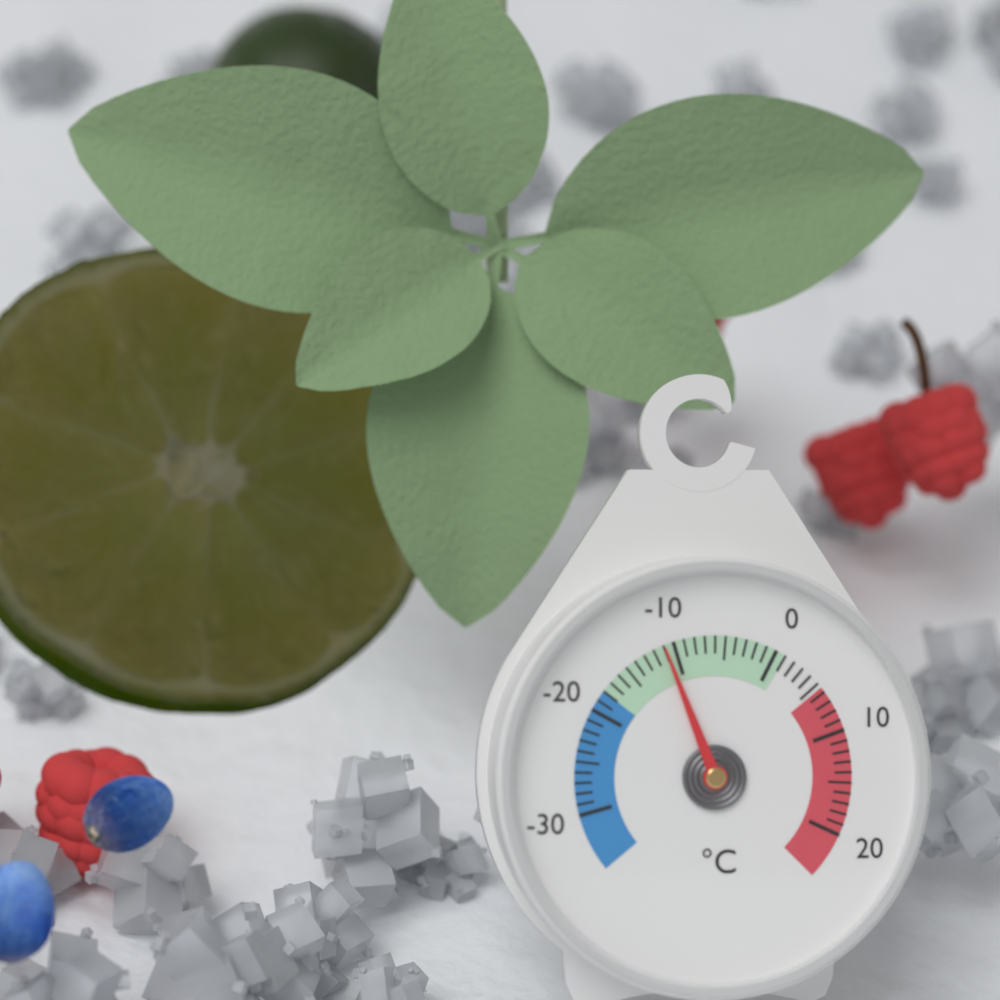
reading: -11 °C
